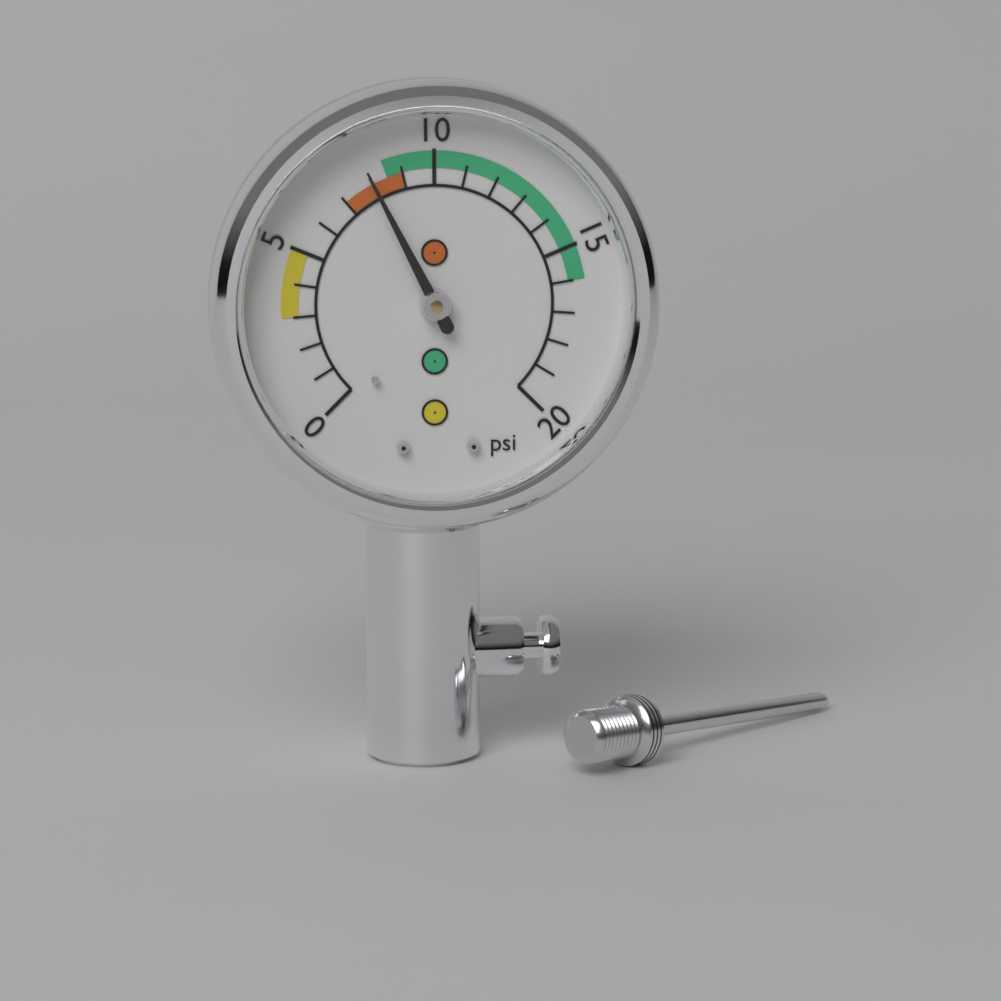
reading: 8 psi
